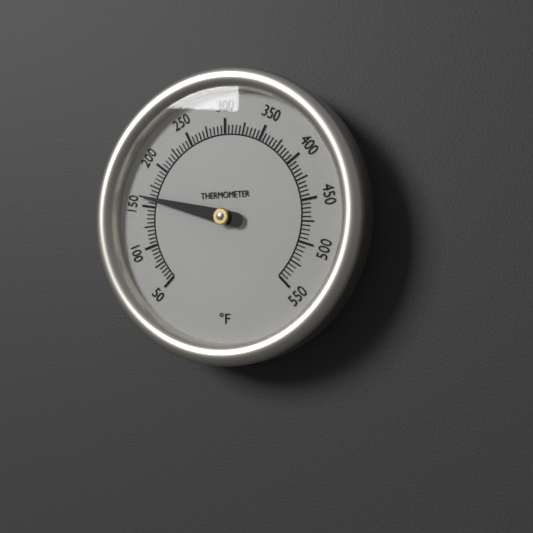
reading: 160 °F
